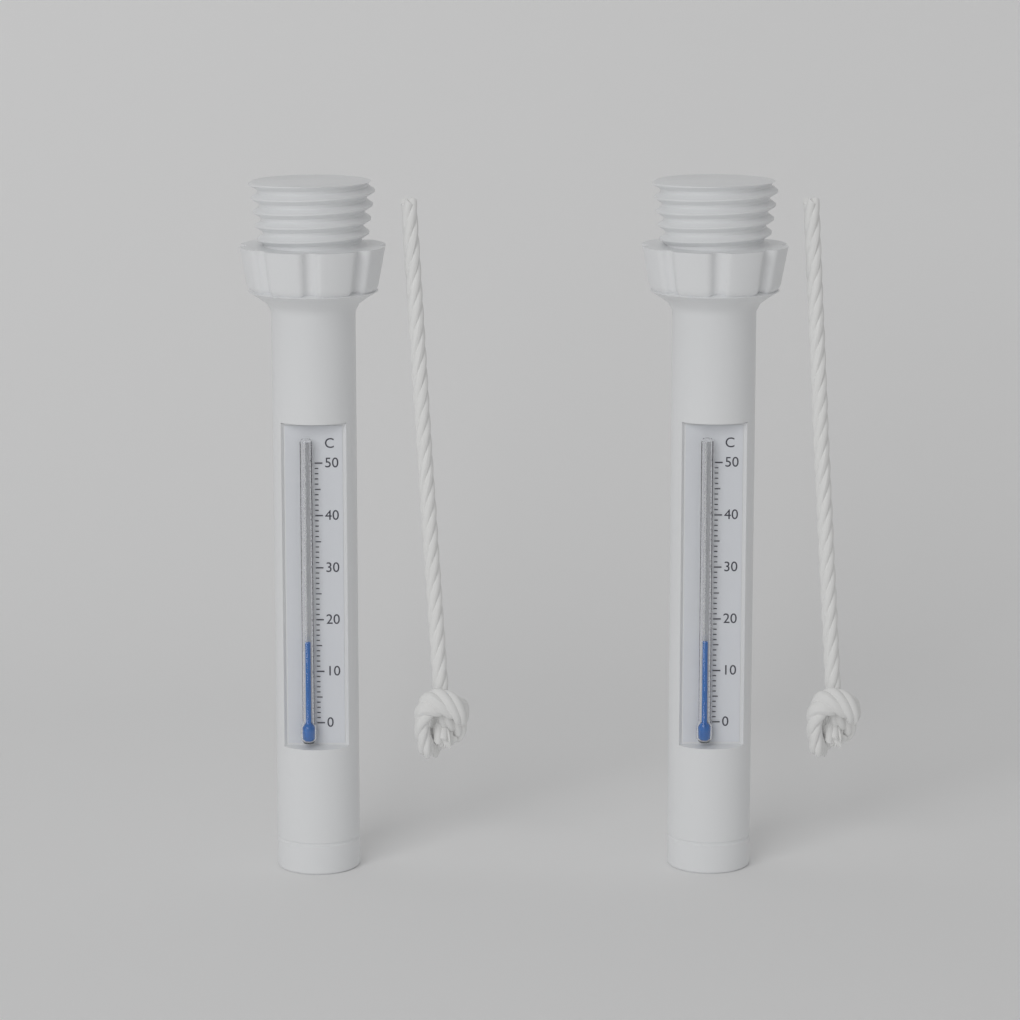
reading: 16 °C
